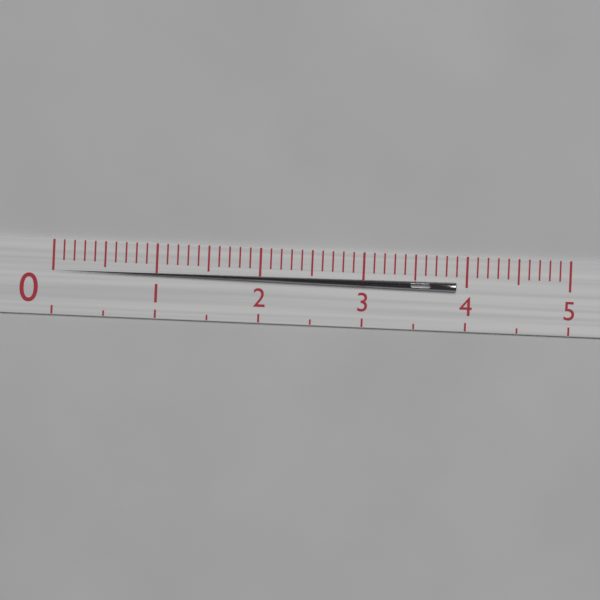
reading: 3.9 (no unit)
